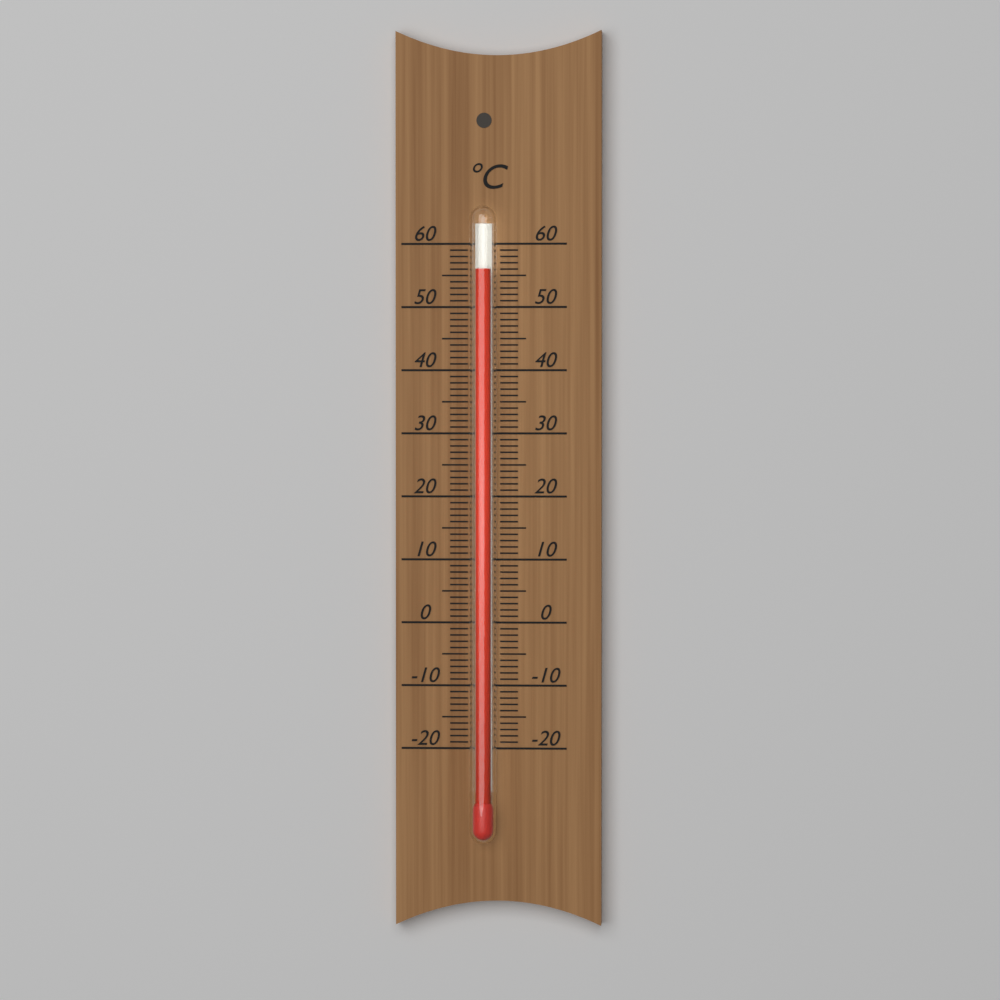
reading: 56 °C
